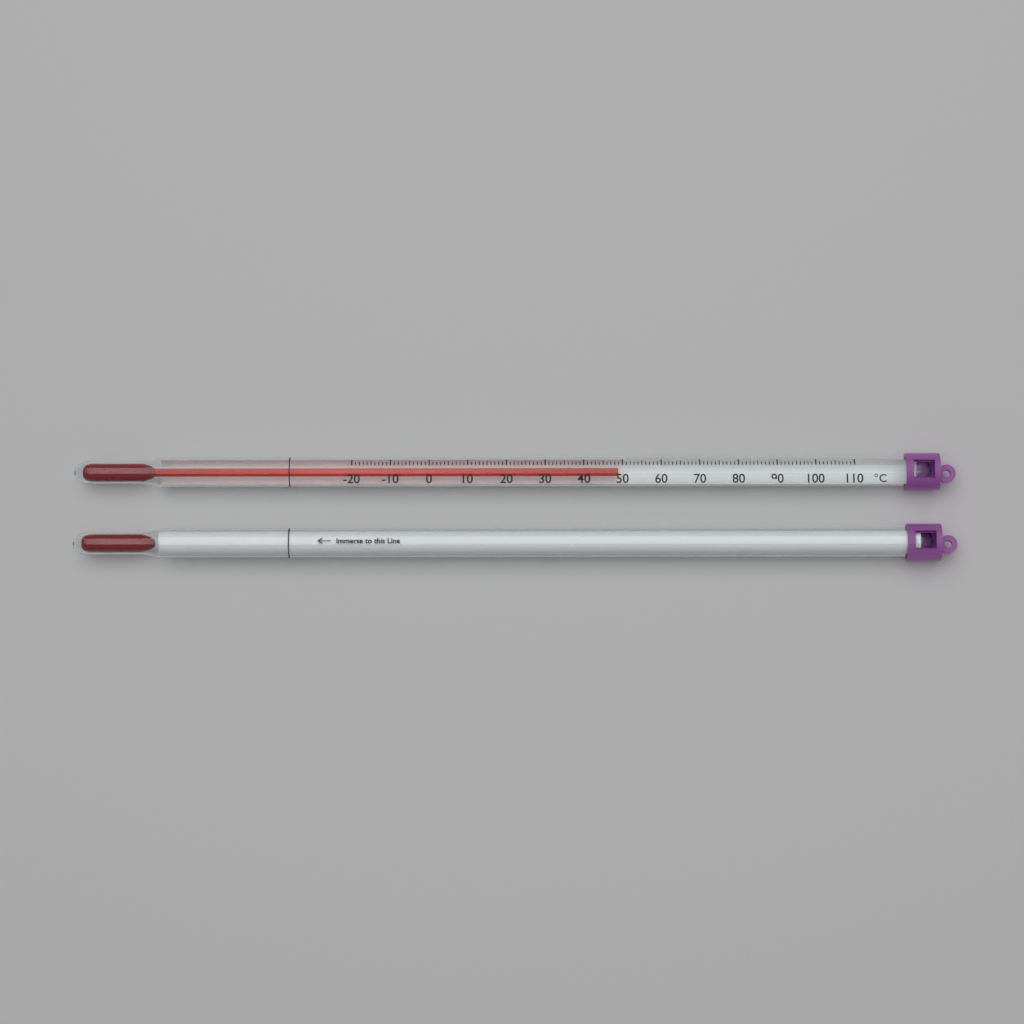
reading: 49 °C
